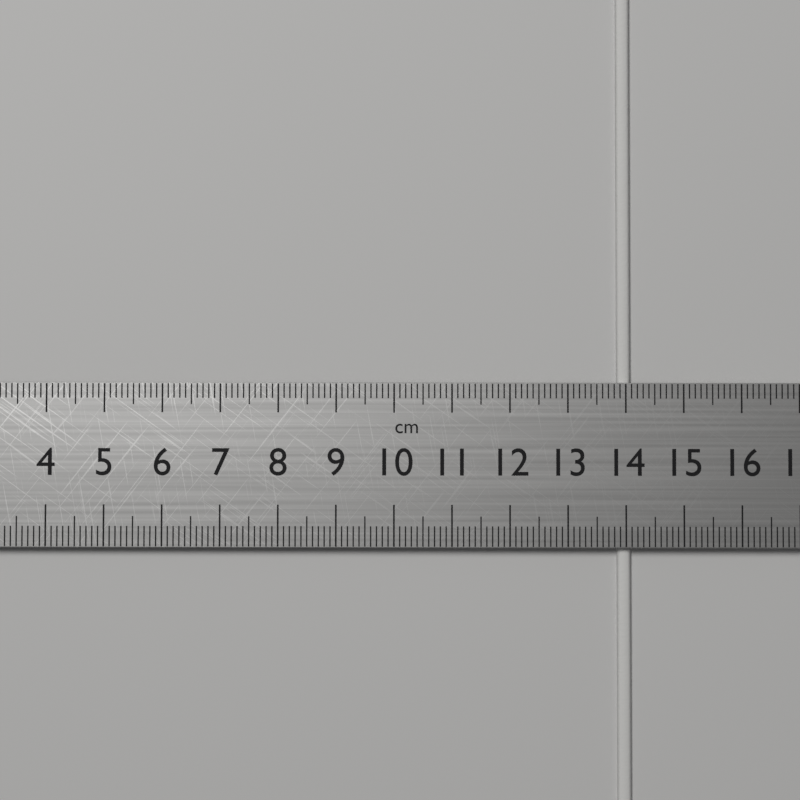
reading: 14.1 cm
